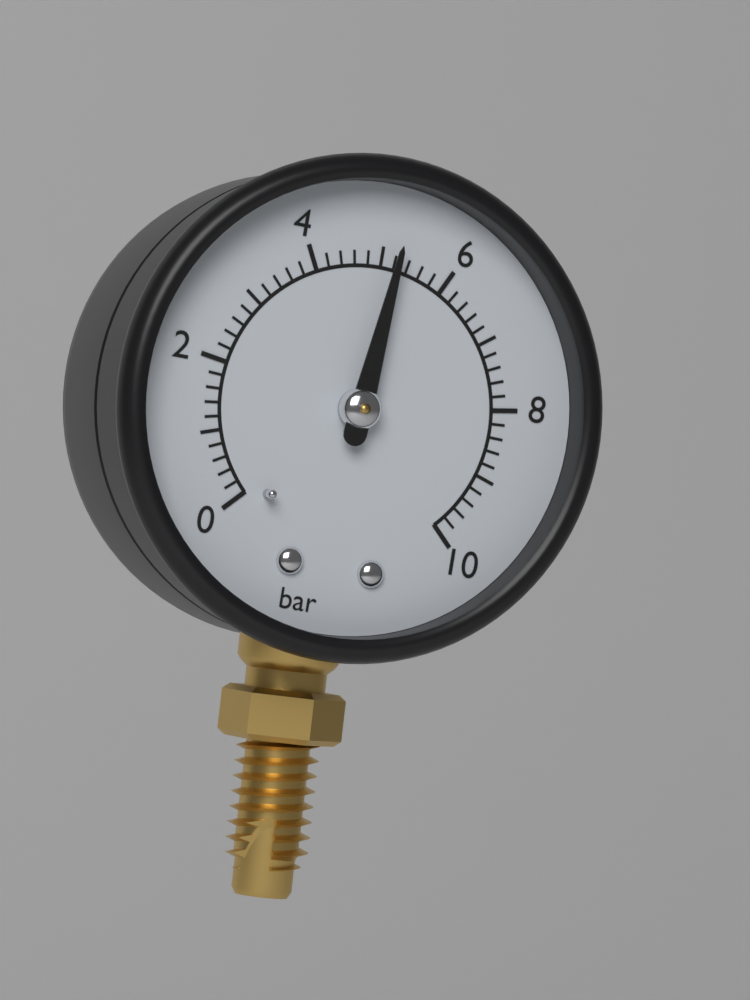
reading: 5.2 bar
